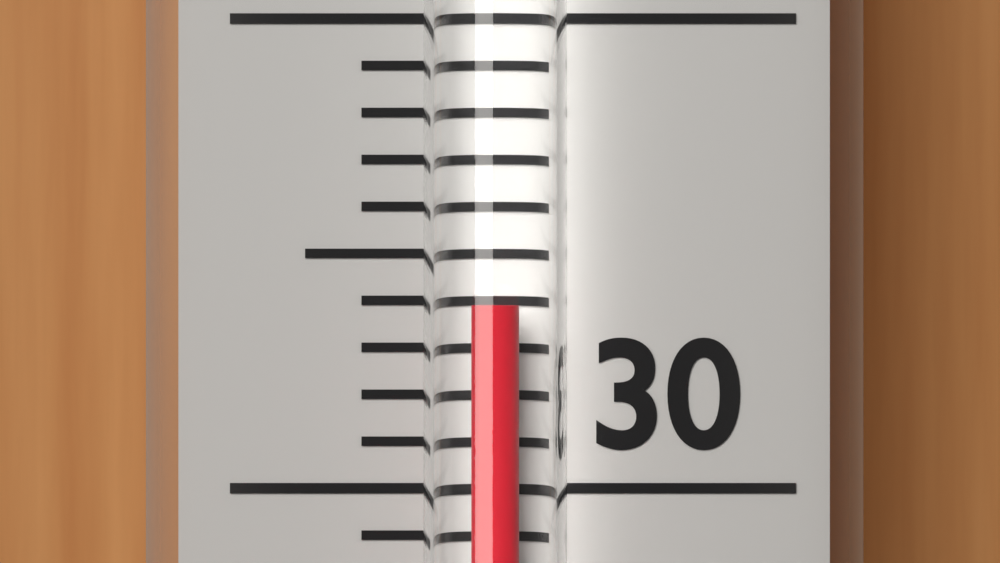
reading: 33.9 (no unit)
